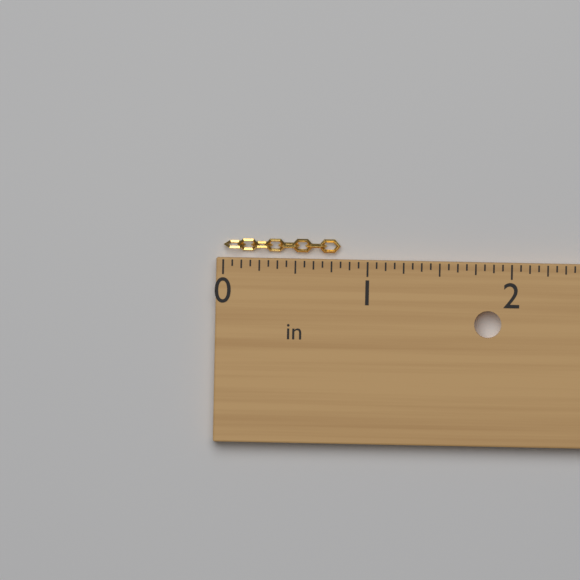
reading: 0.8125 in
